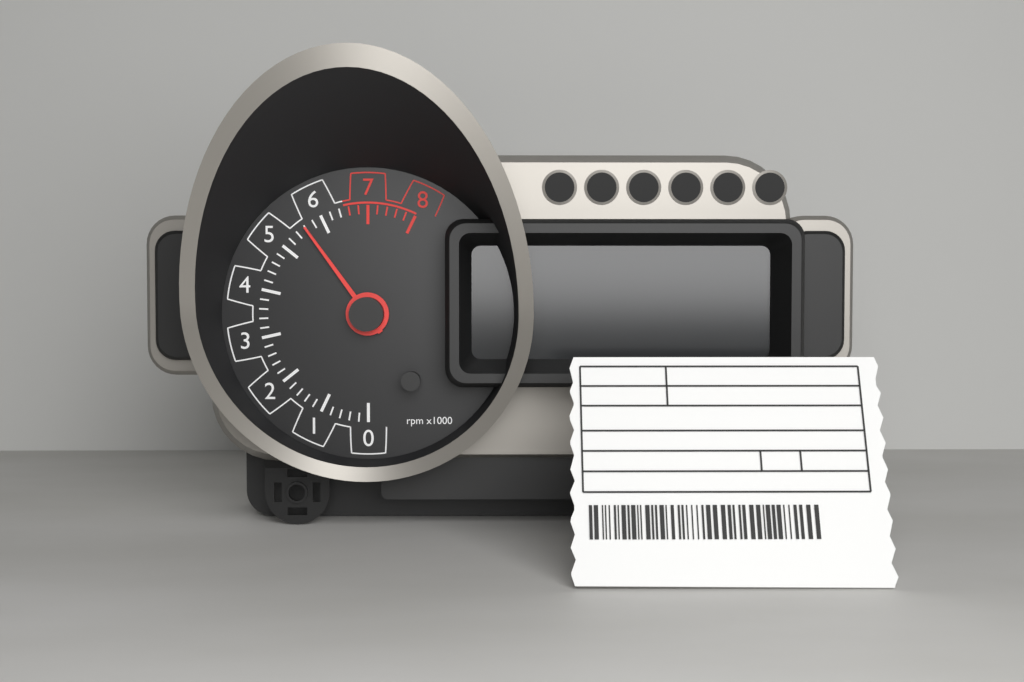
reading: 5.6 rpm x1000
